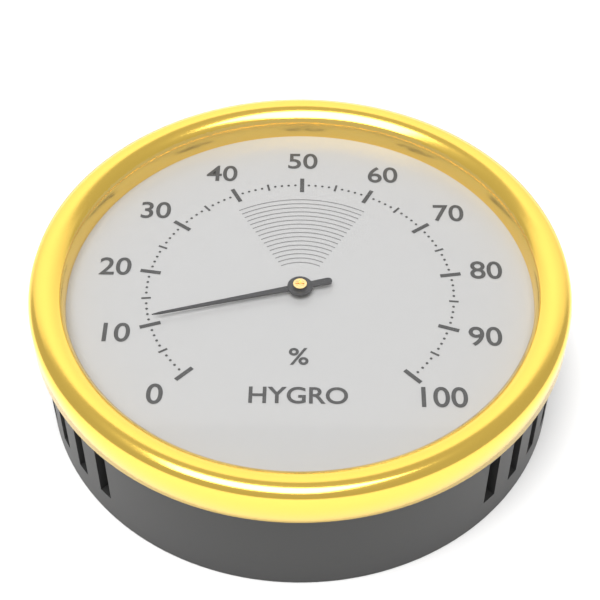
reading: 11 %
